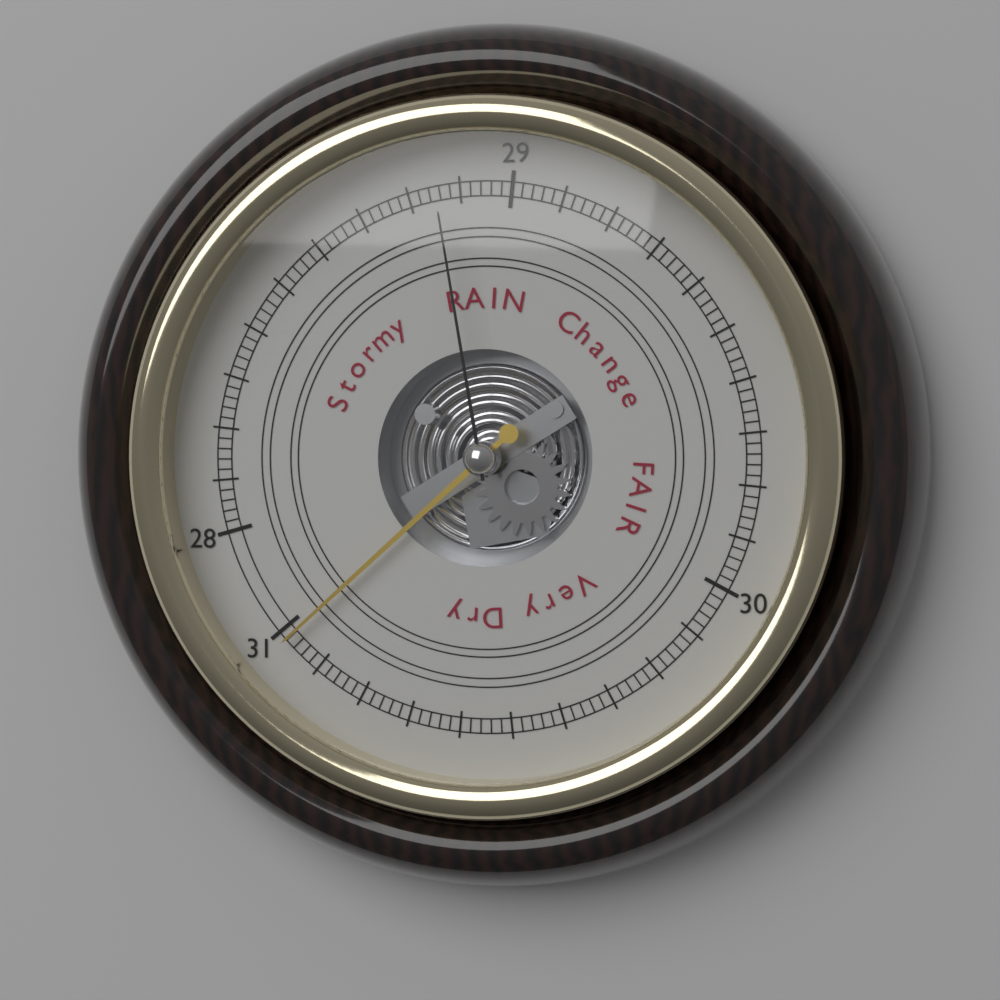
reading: 30.98 (no unit)
